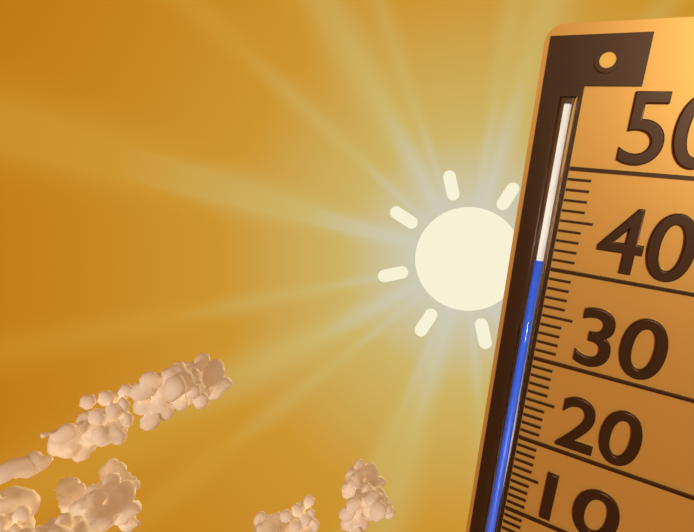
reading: 41 (no unit)
